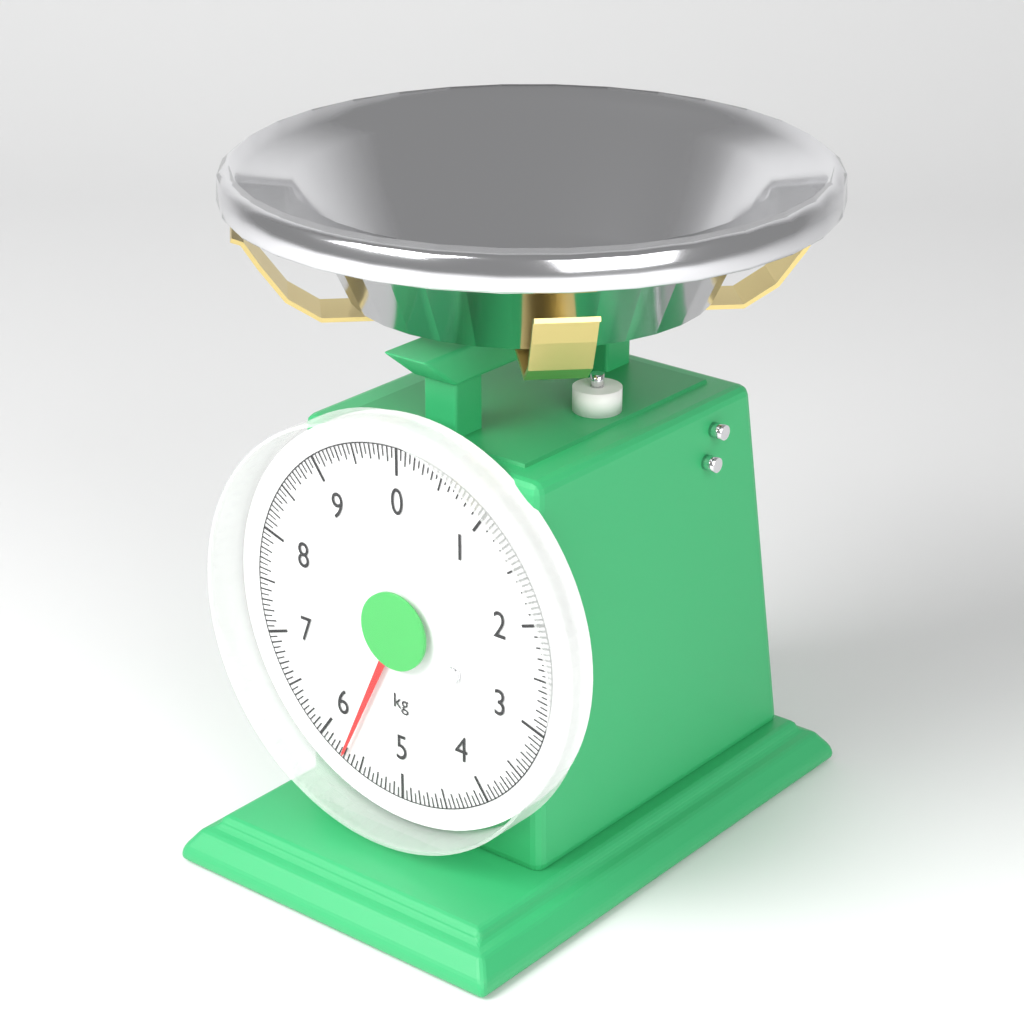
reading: 5.70 kg
